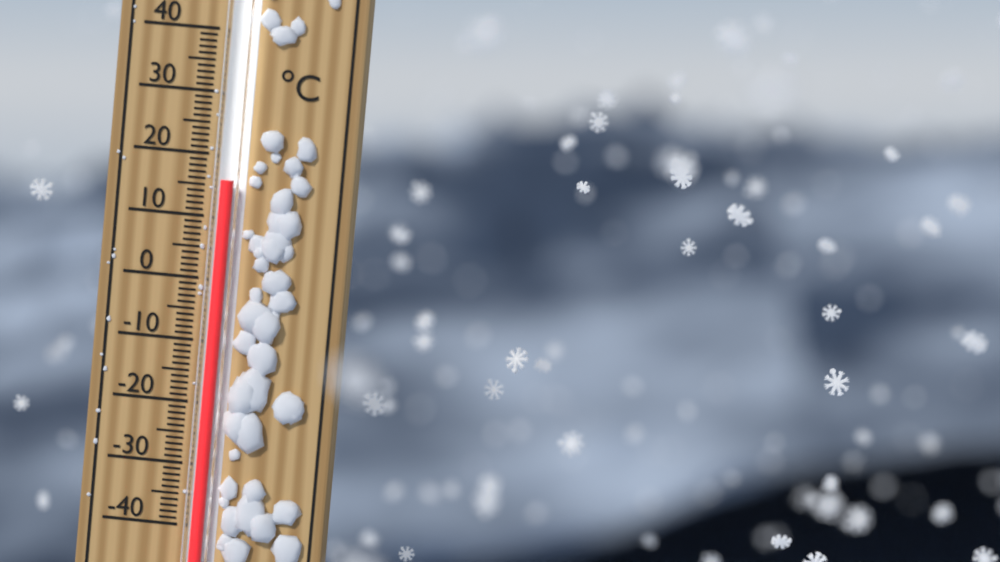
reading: 16 °C
